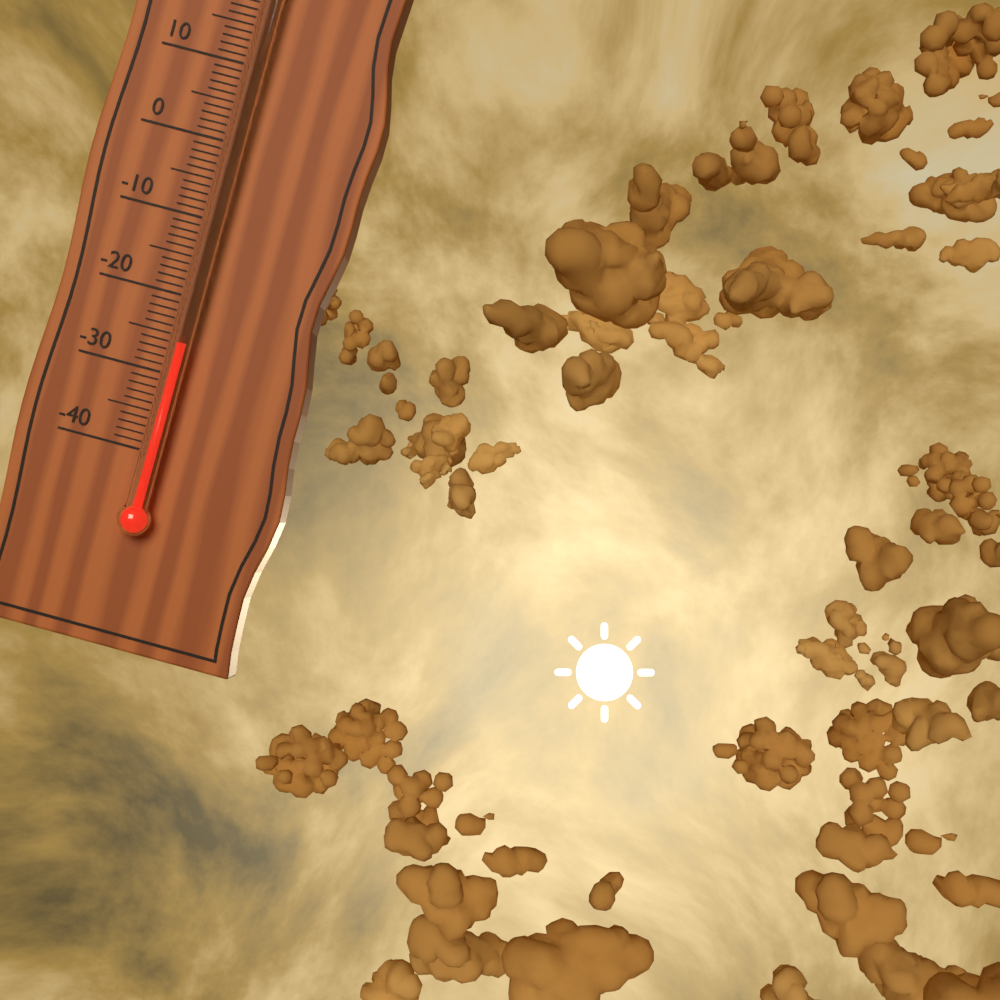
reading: -26 °C
